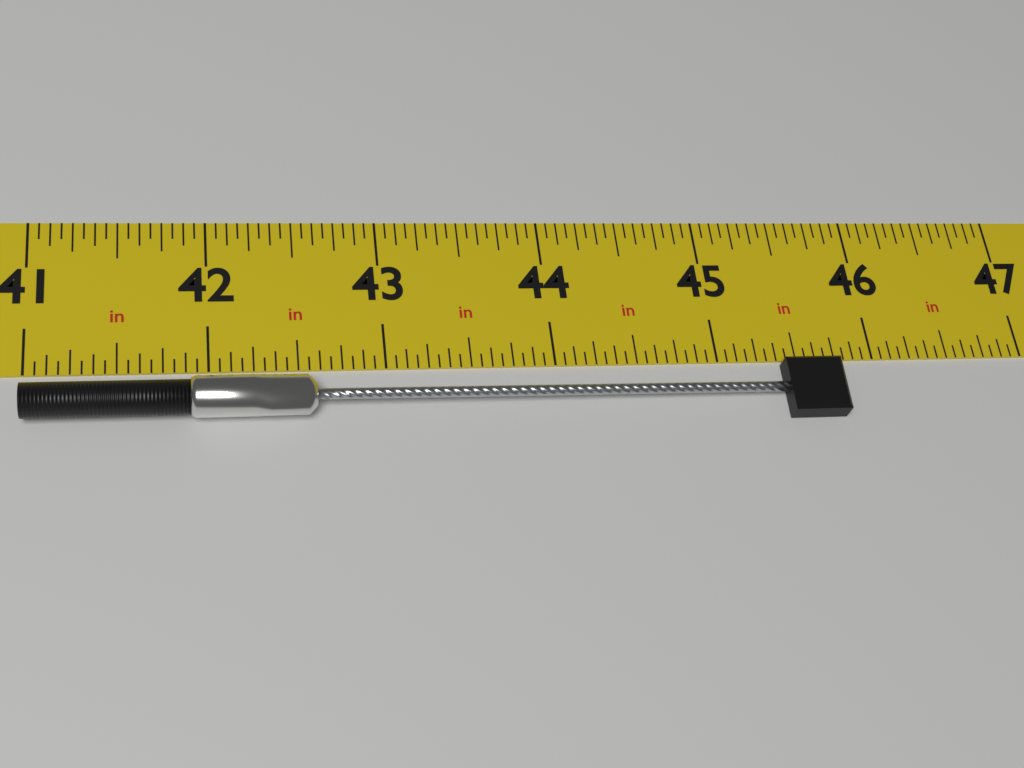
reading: 45.7500 in
